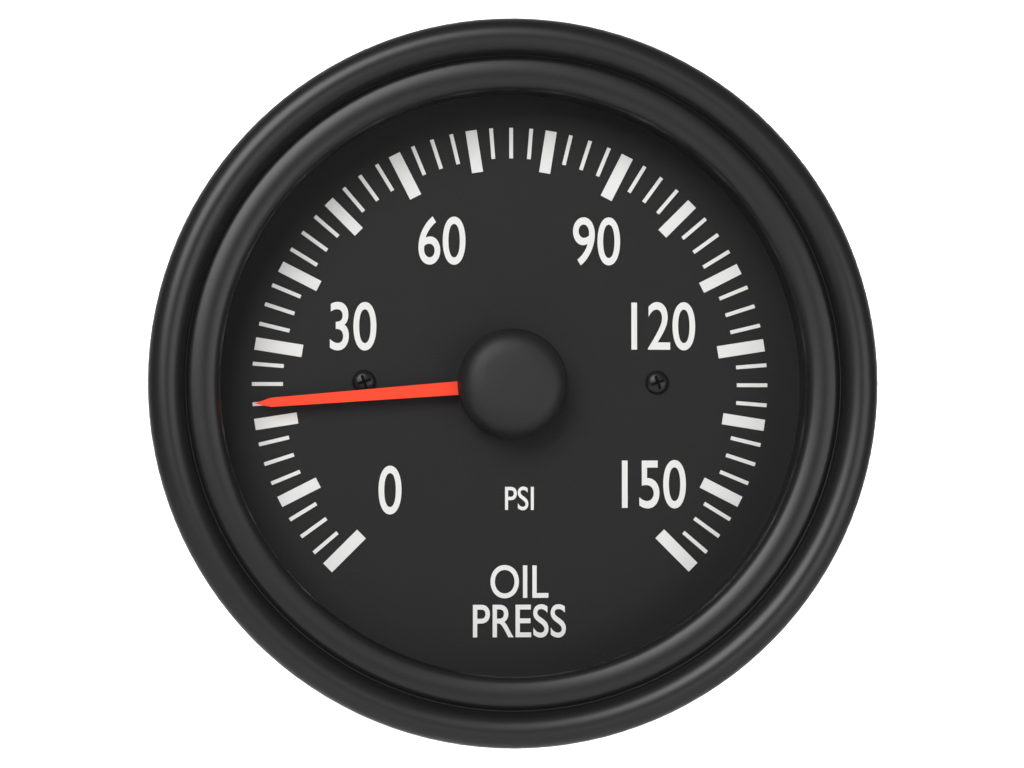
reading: 22.5 psi
